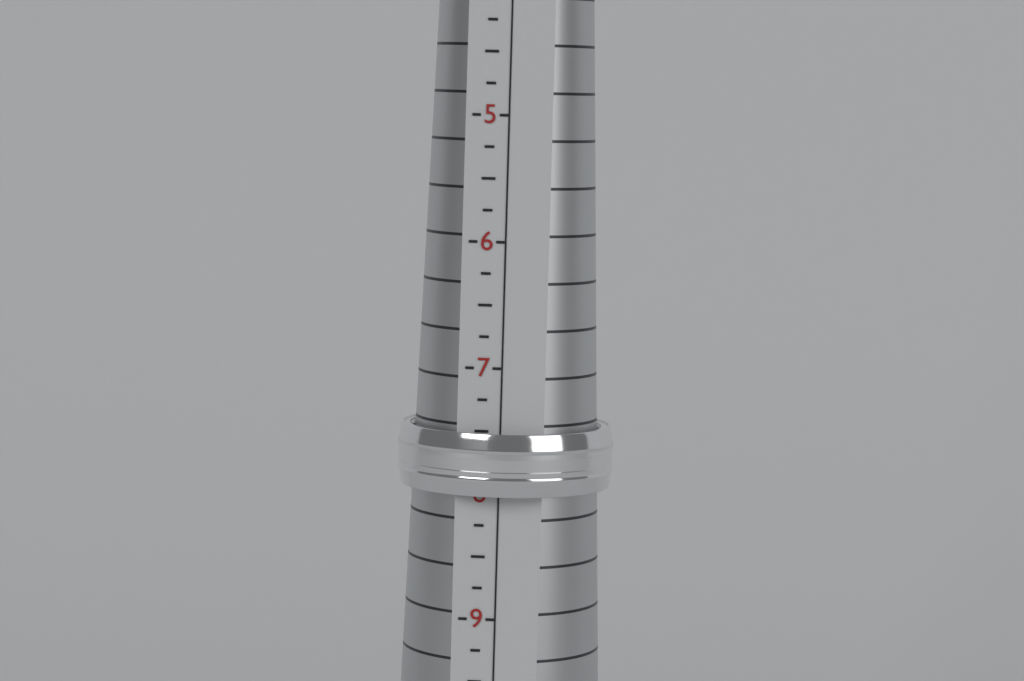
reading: 8.00 (no unit)
